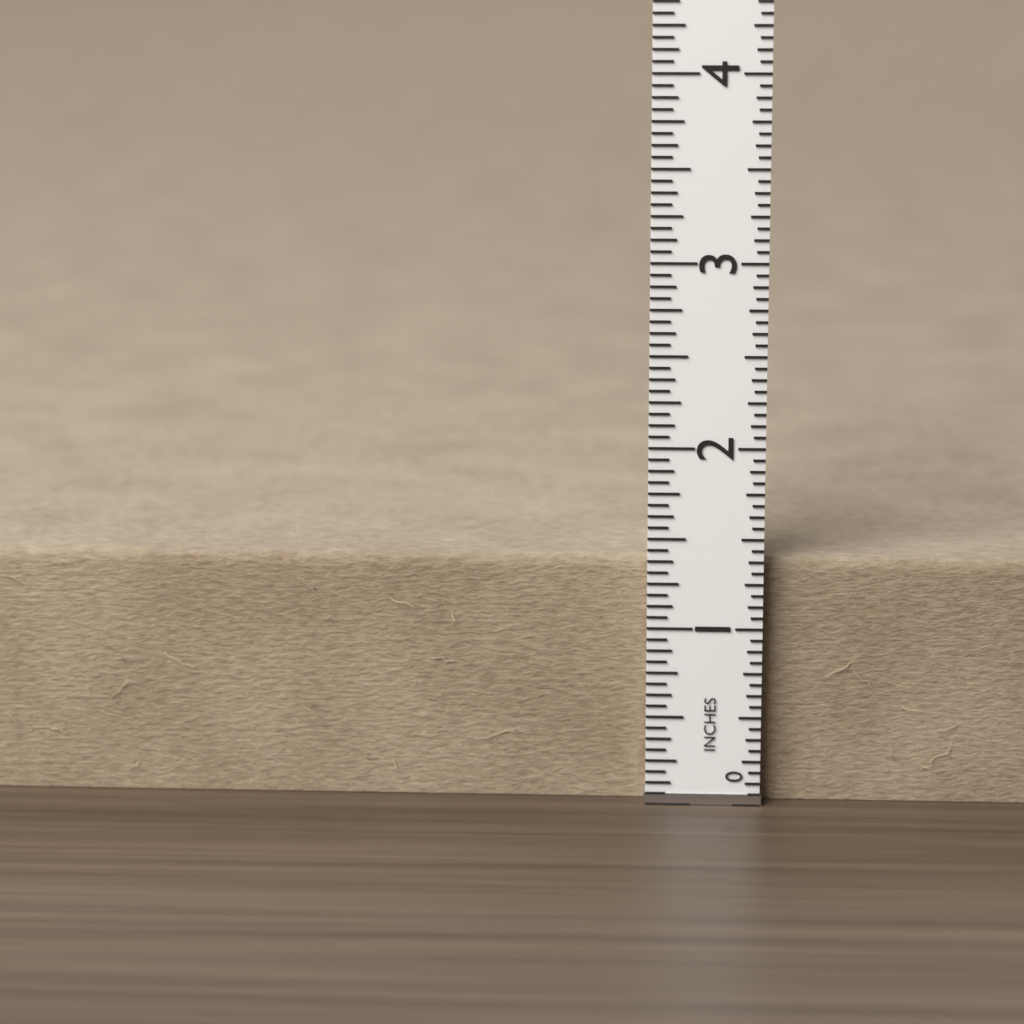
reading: 1.3750 in
